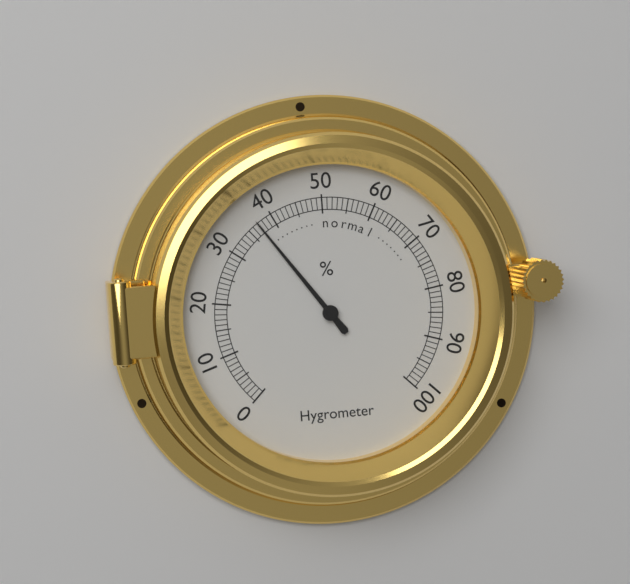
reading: 37 %
